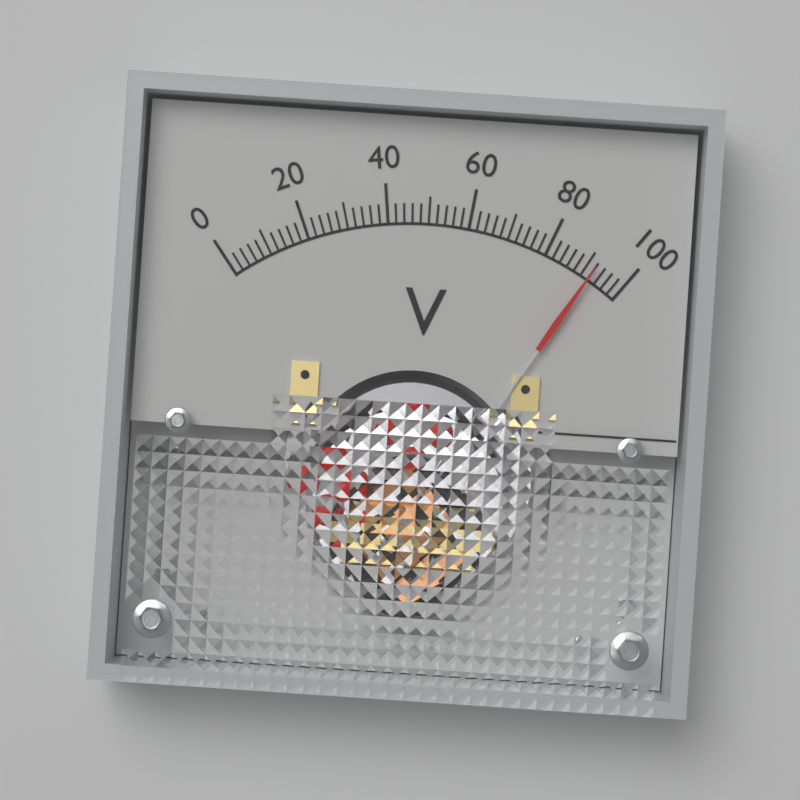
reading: 92 V
